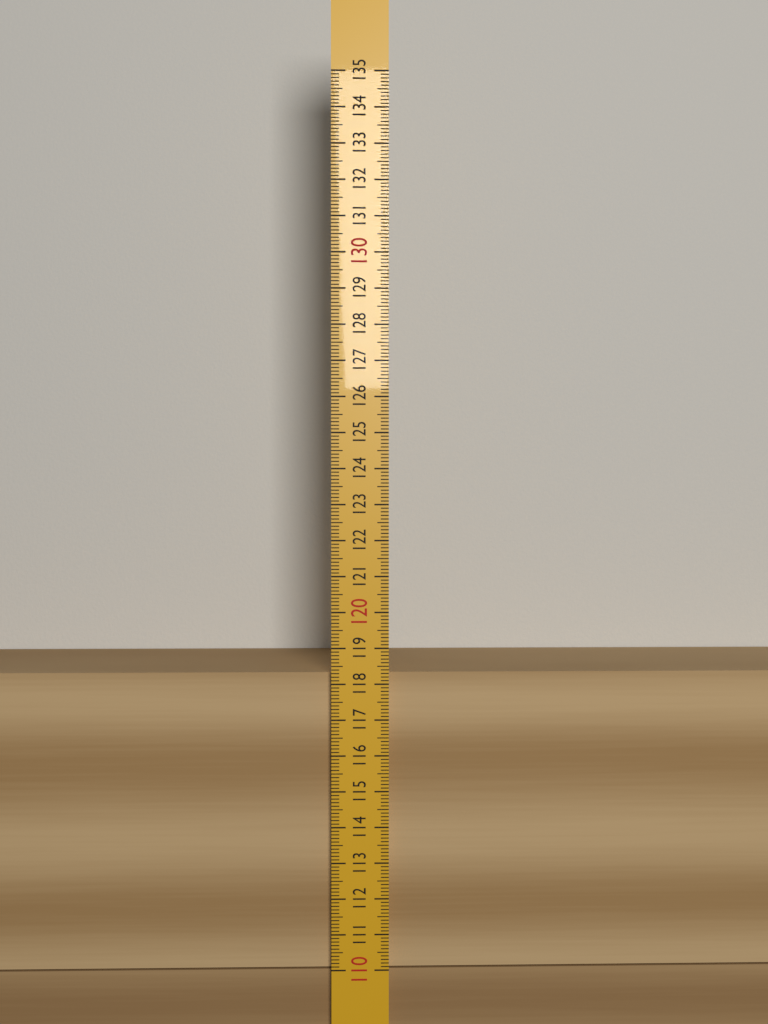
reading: 118.3 (no unit)
